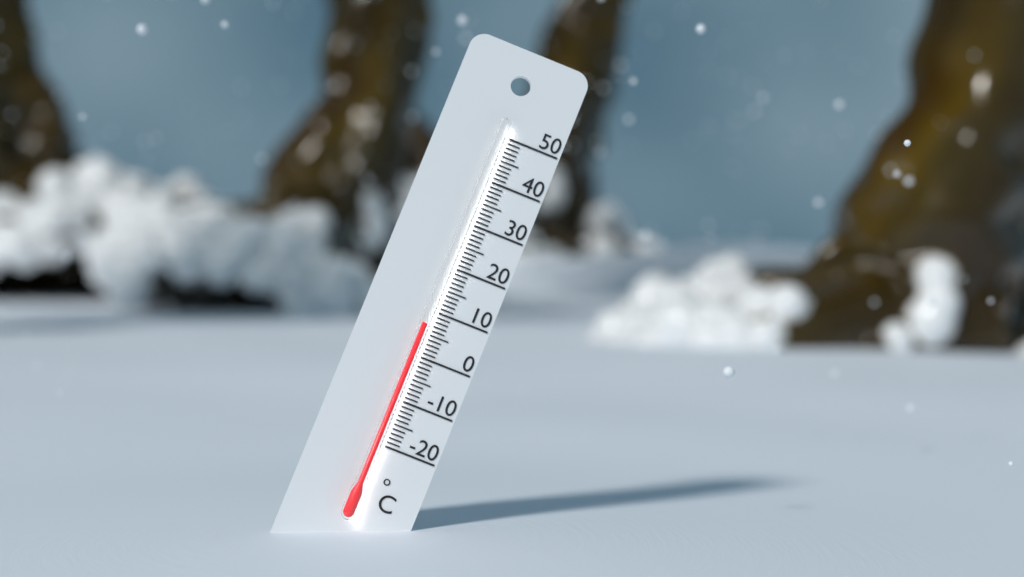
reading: 7 °C
